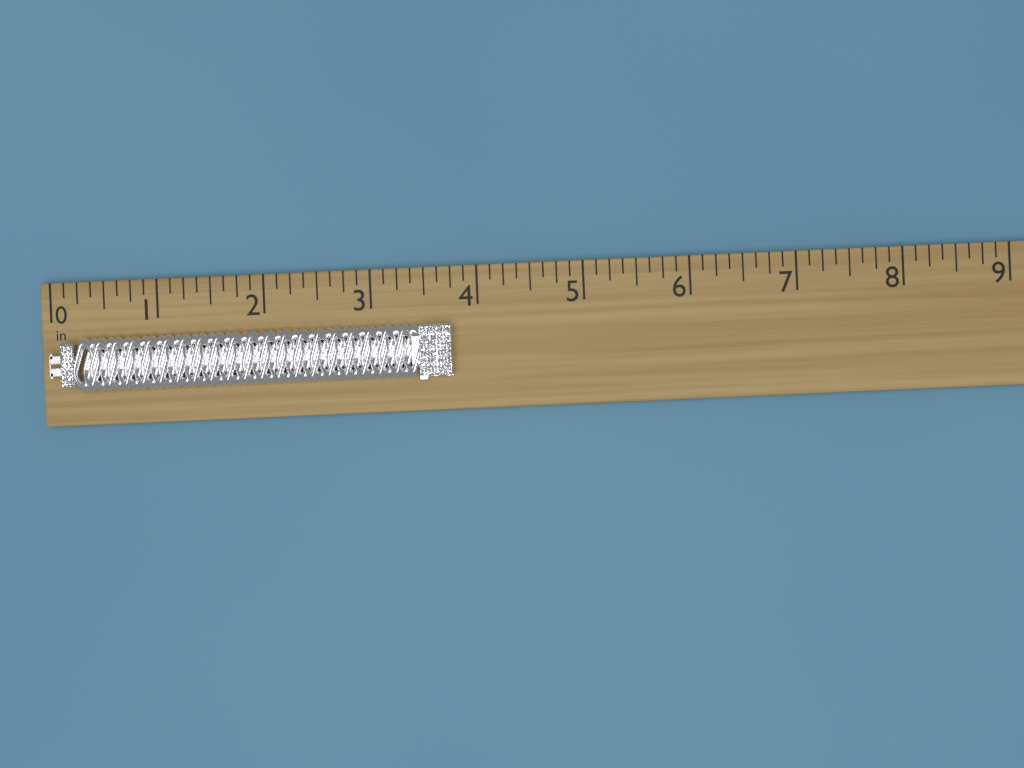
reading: 3.750 in
